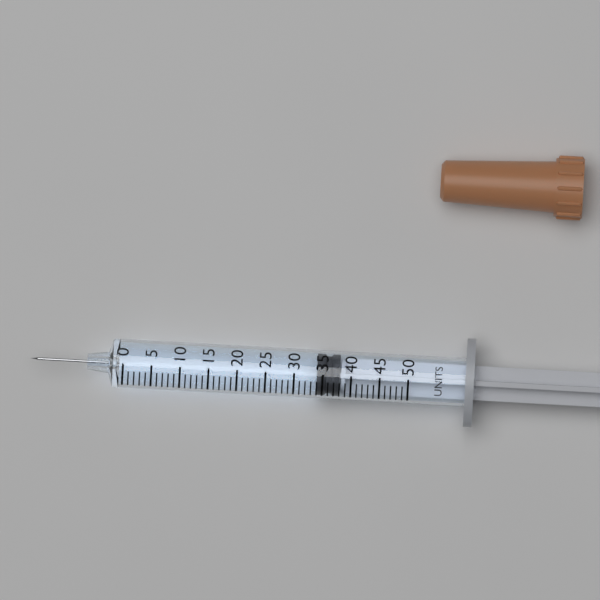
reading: 34 units
